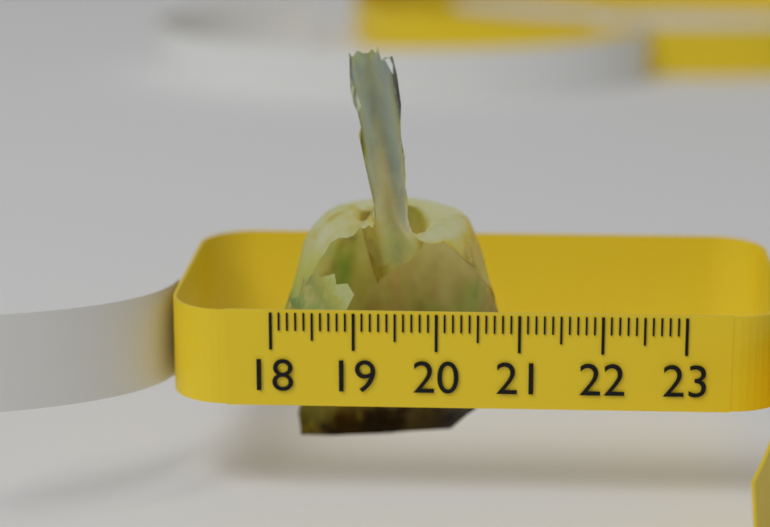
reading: 20.8 (no unit)
